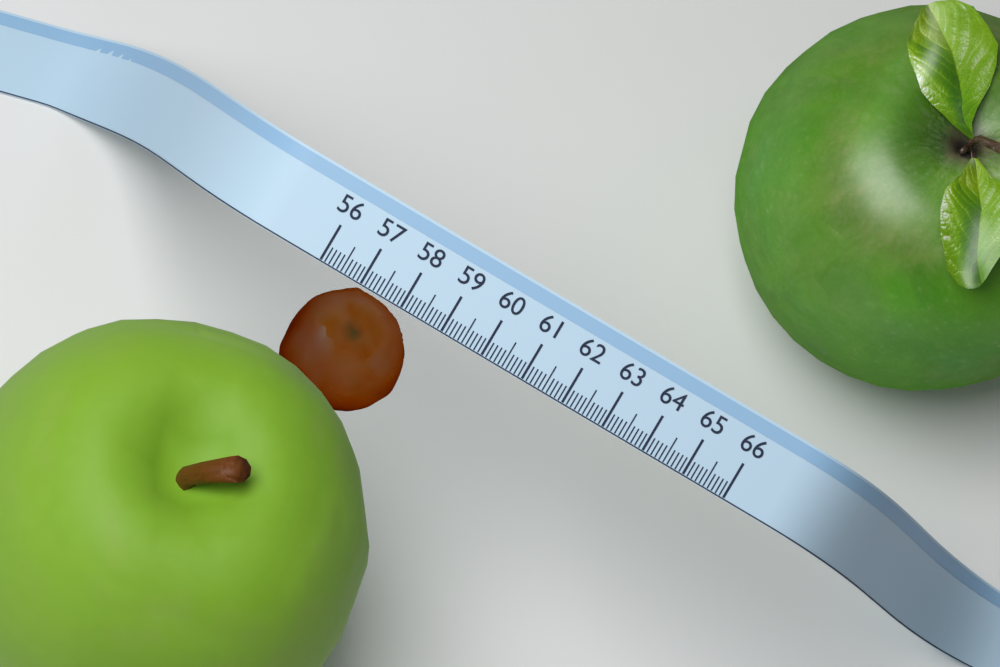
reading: 58.7 (no unit)
